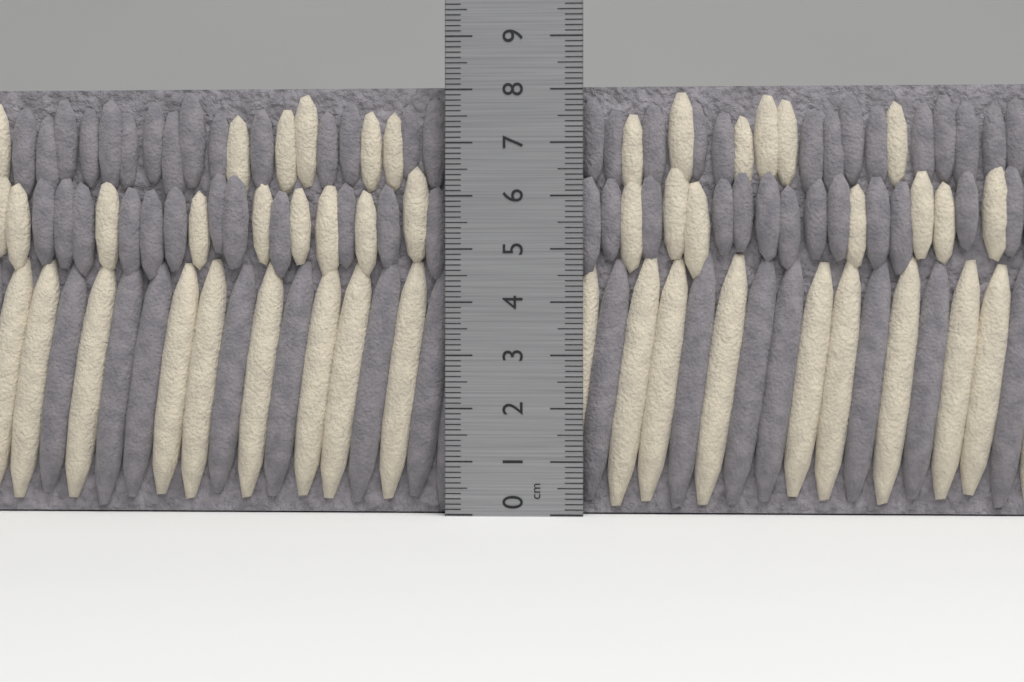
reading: 8.1 cm
